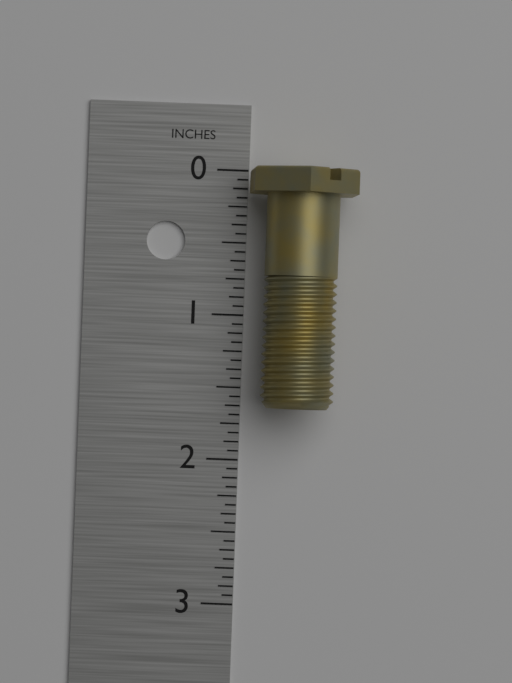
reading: 1.6250 in
